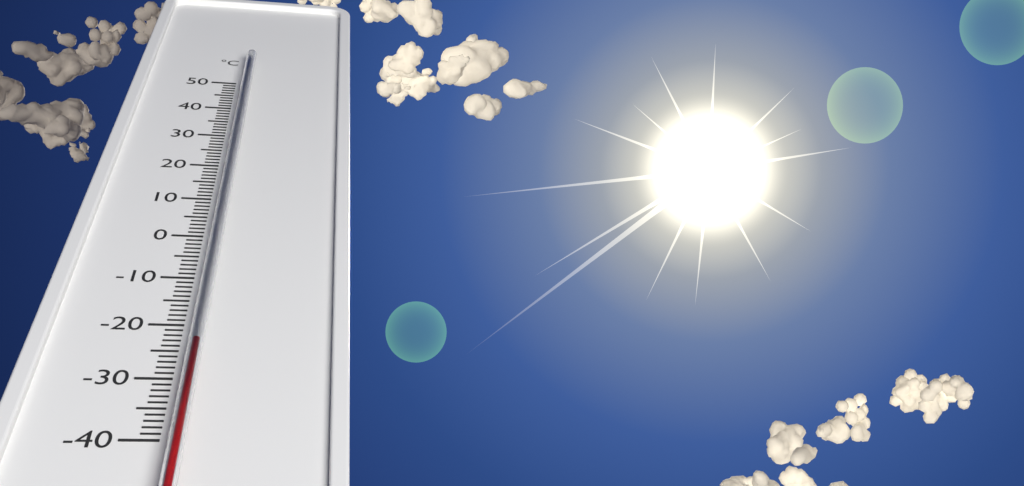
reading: -25 °C
